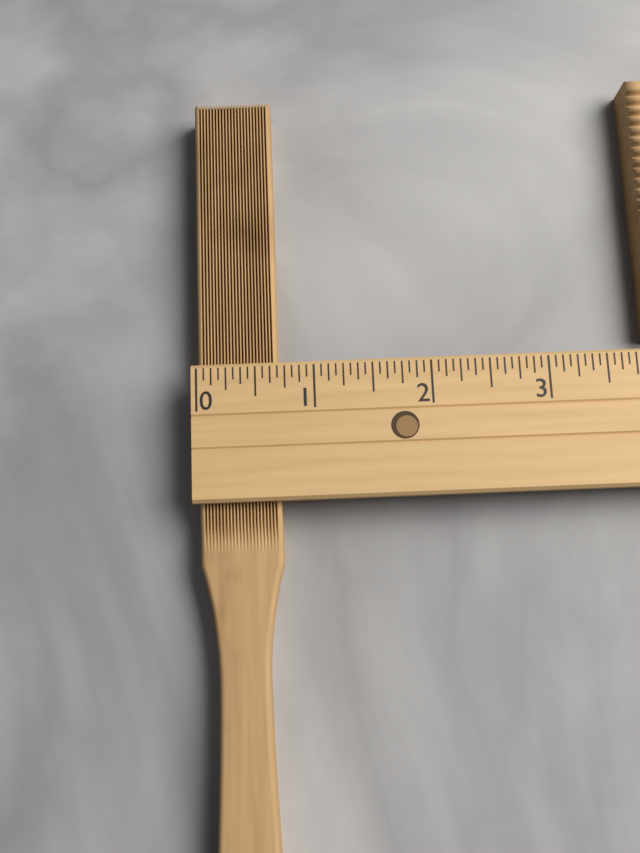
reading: 0.6875 (no unit)
